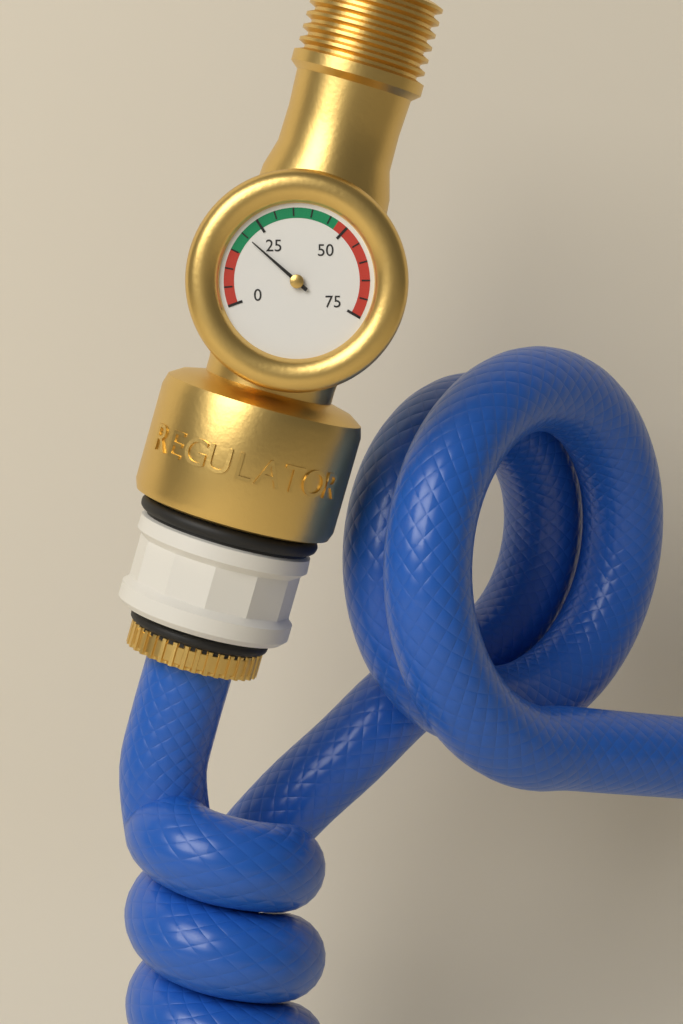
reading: 20 (no unit)
